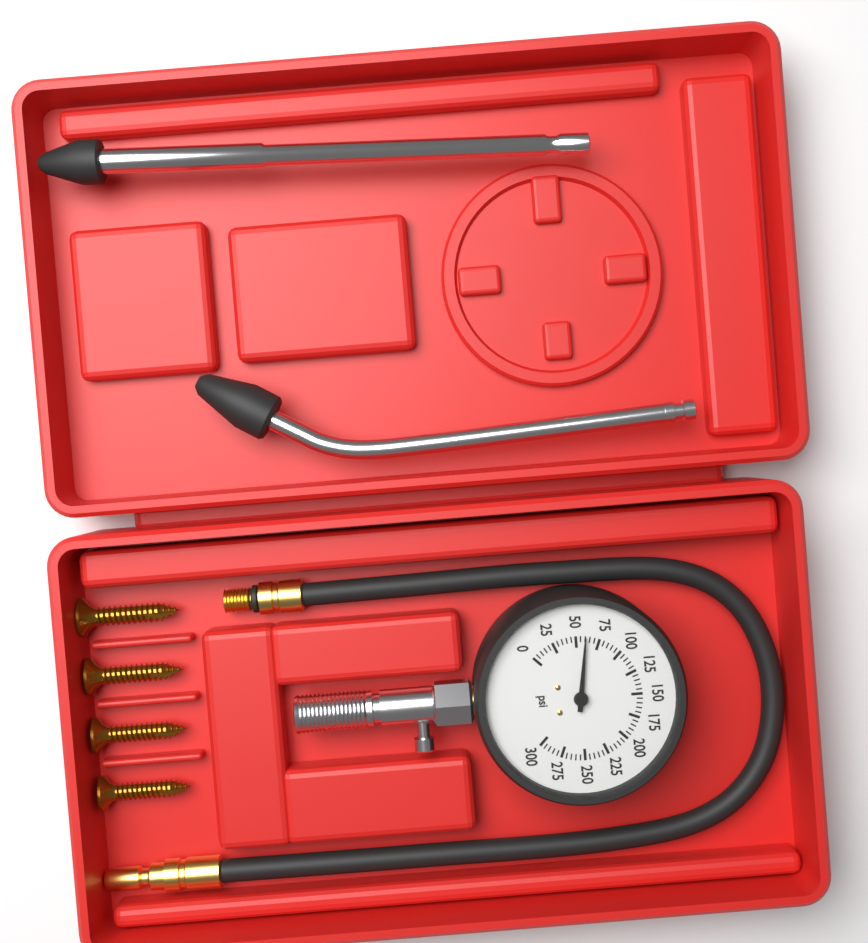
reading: 60 psi
